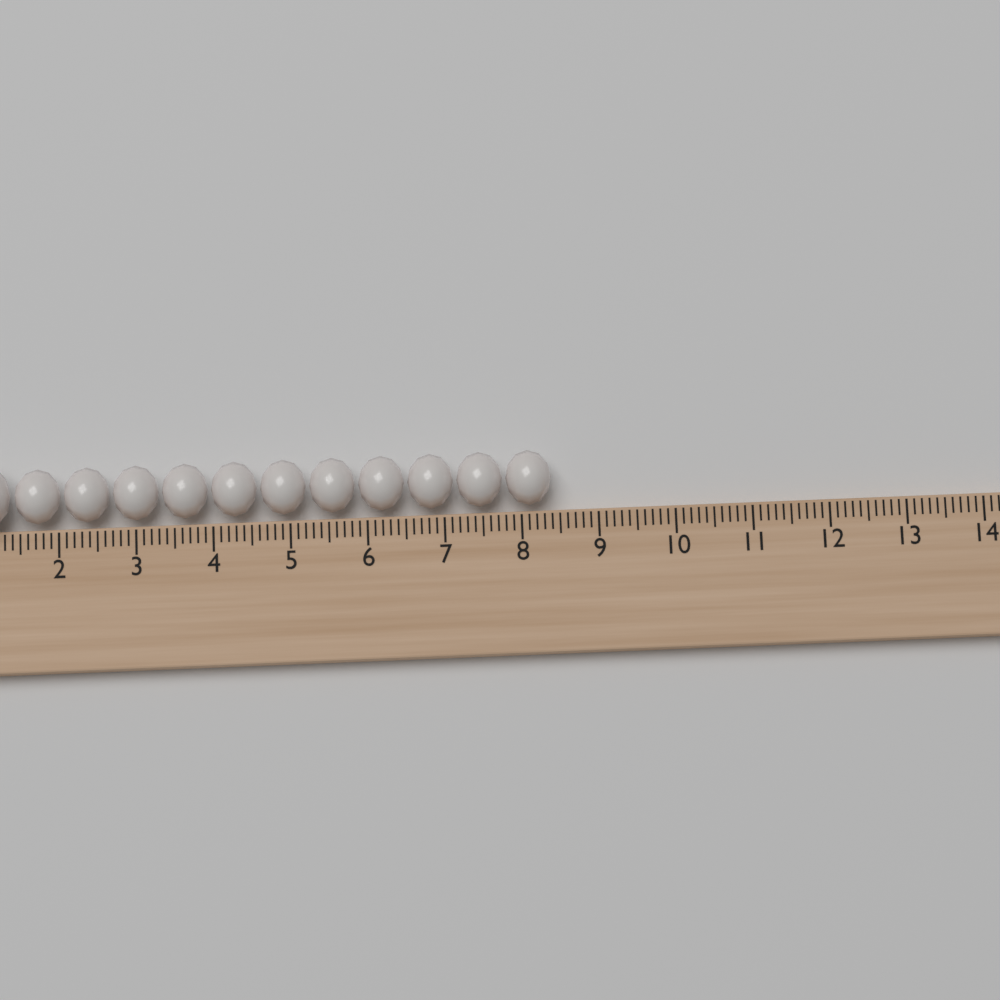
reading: 8.4 (no unit)
